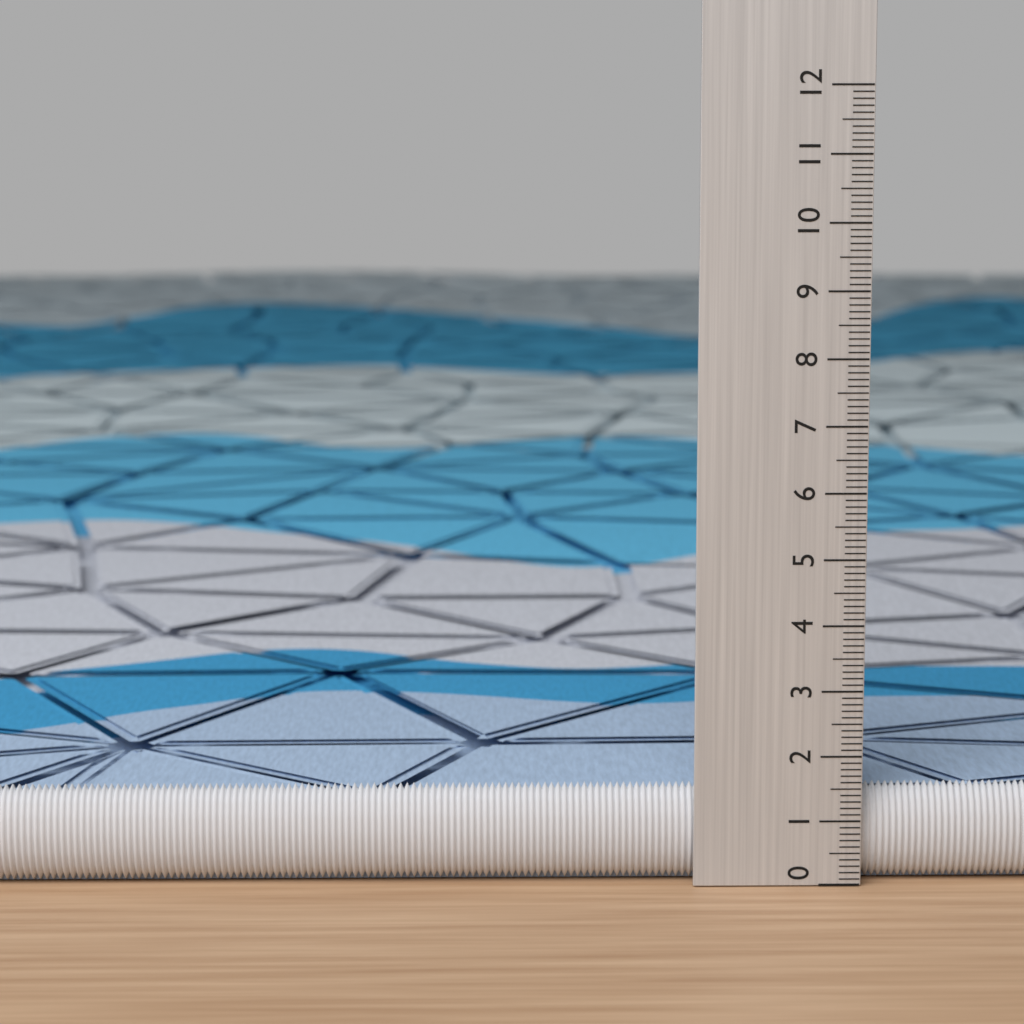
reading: 1.5 (no unit)
